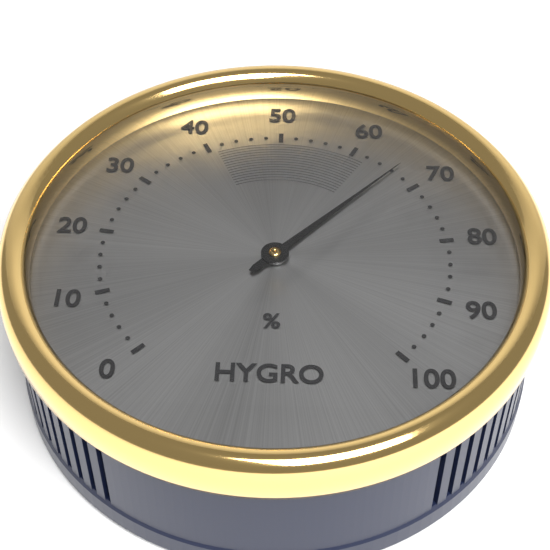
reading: 66 %
